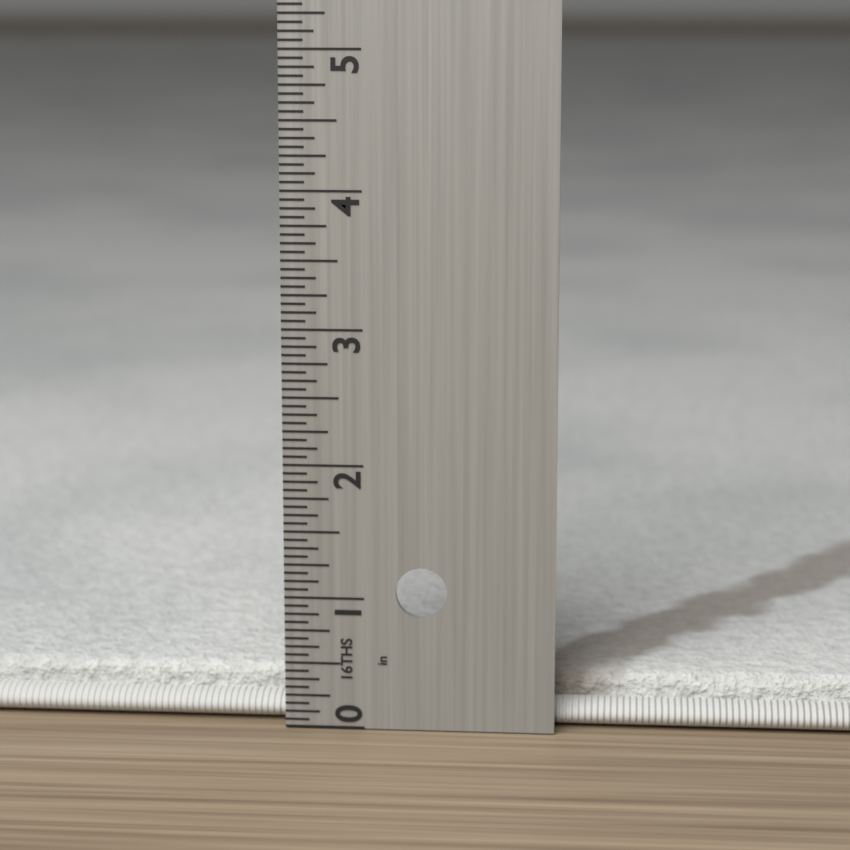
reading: 0.3750 in
